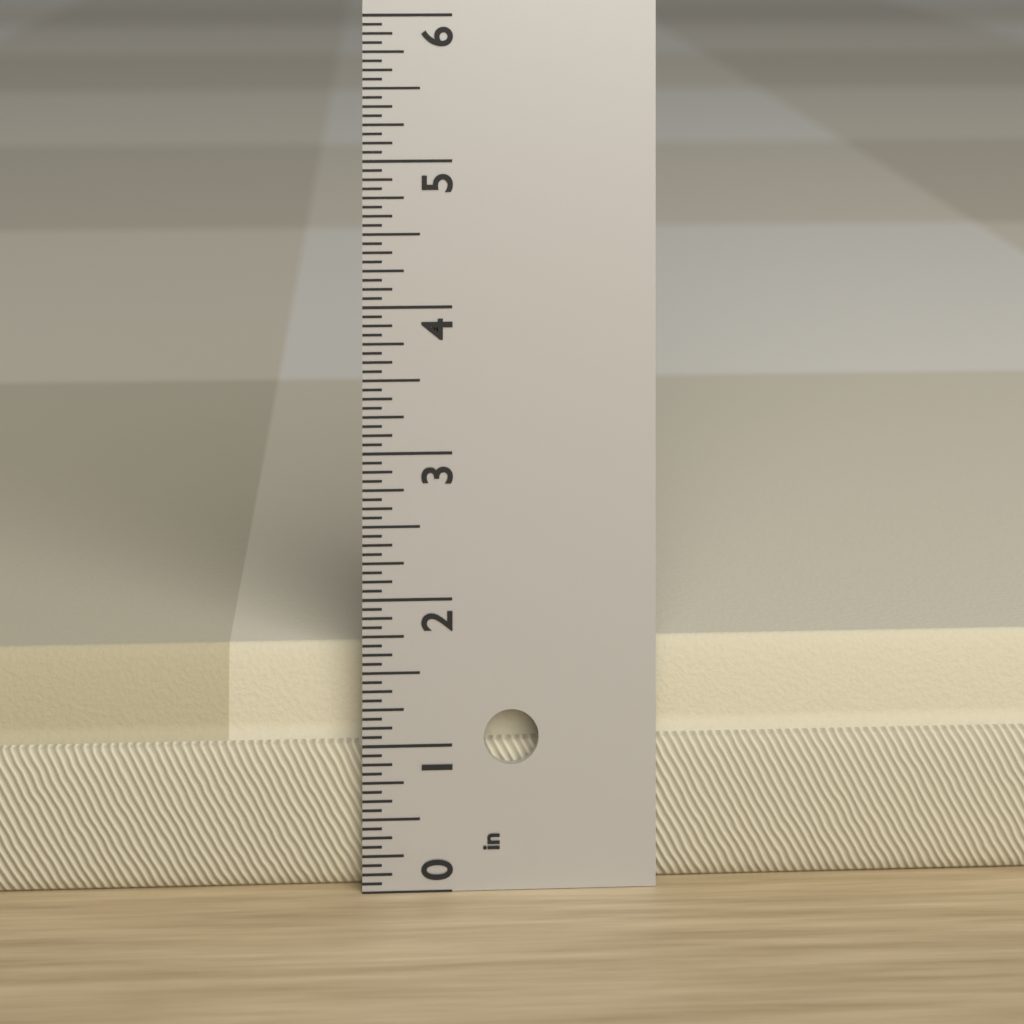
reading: 1.6250 in
